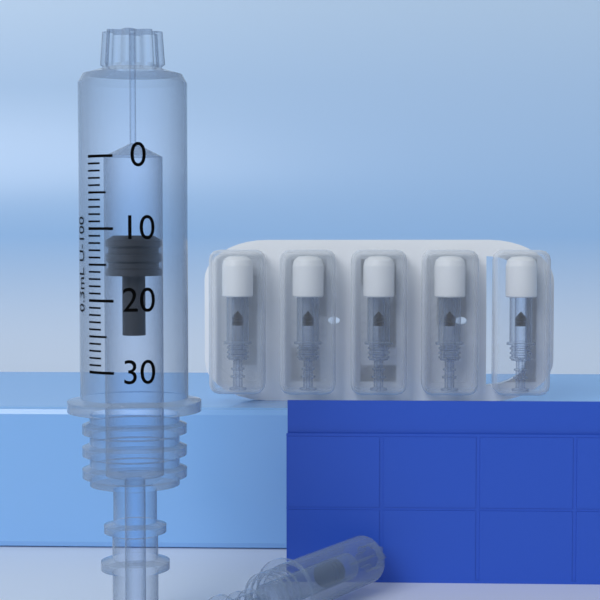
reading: 11 units
